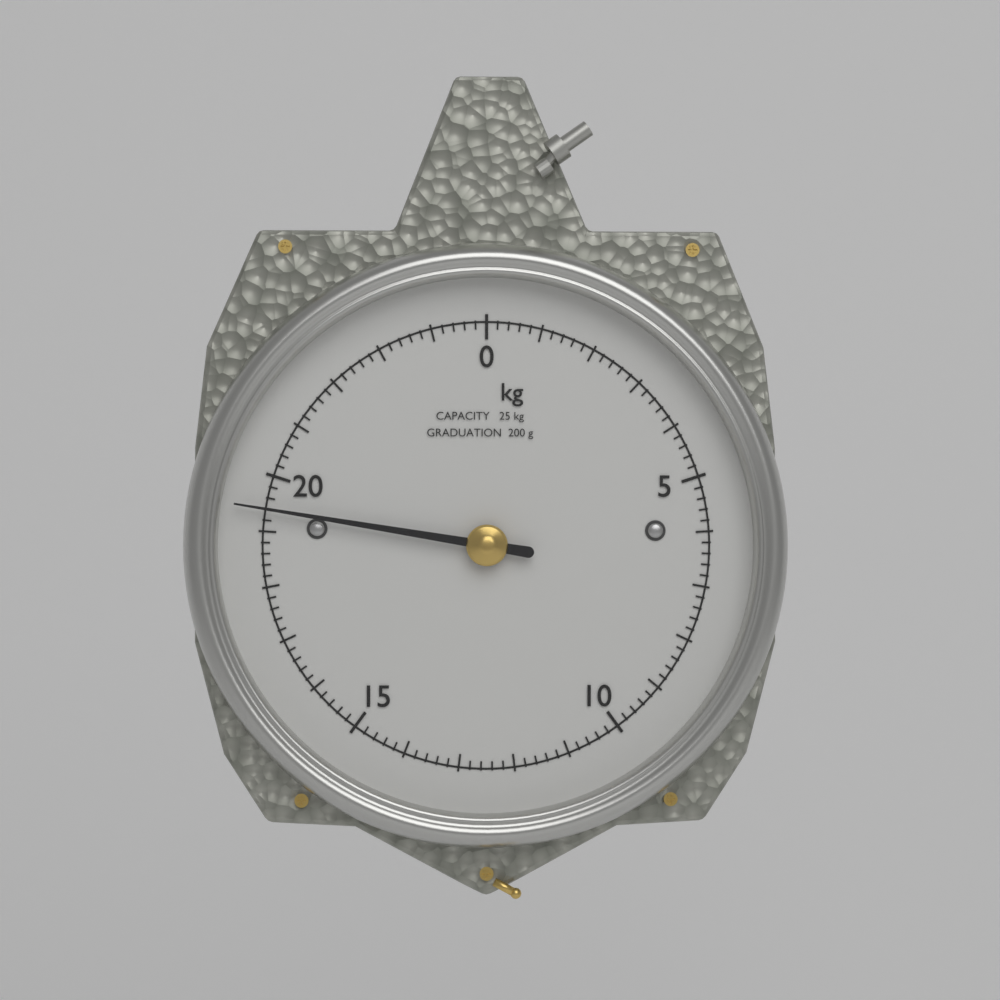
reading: 19.4 kg
